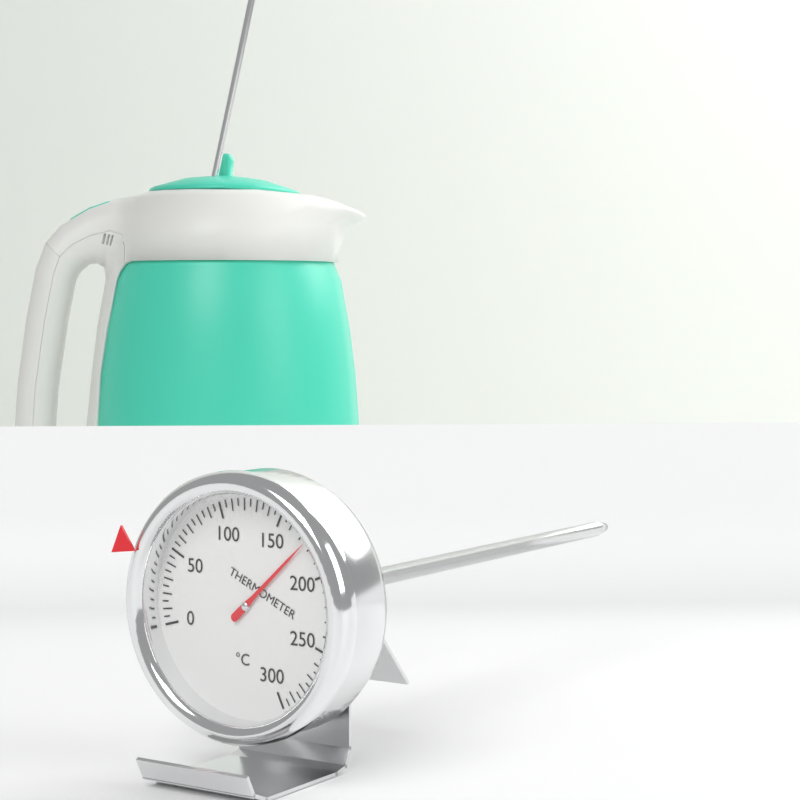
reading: 175 °C
